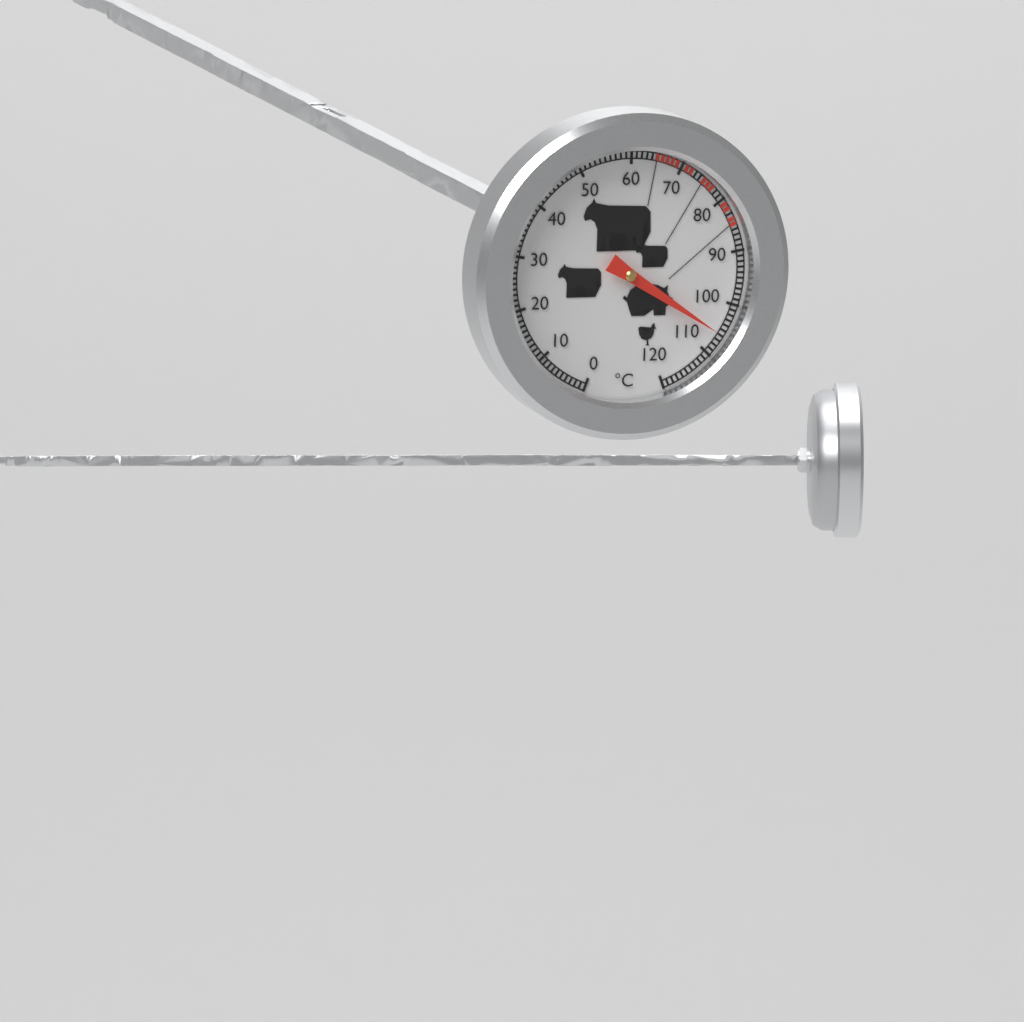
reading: 106 °C
